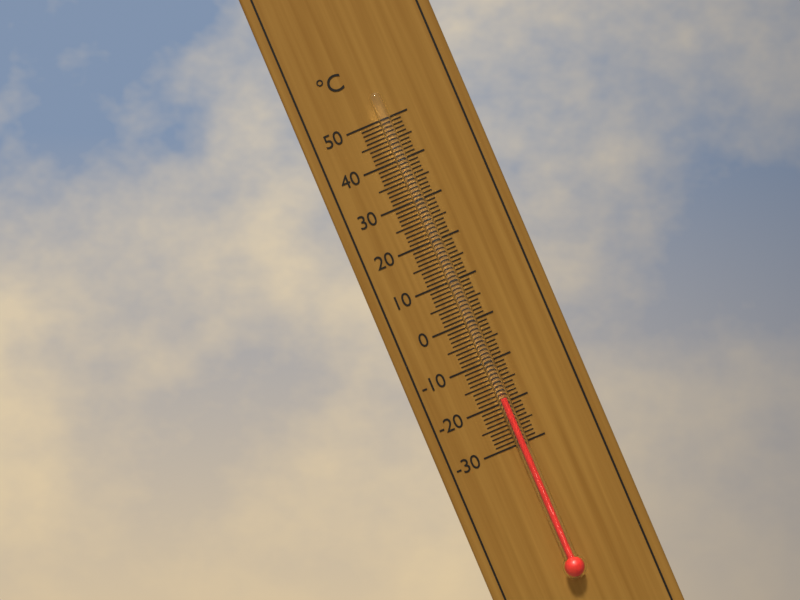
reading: -19 °C
